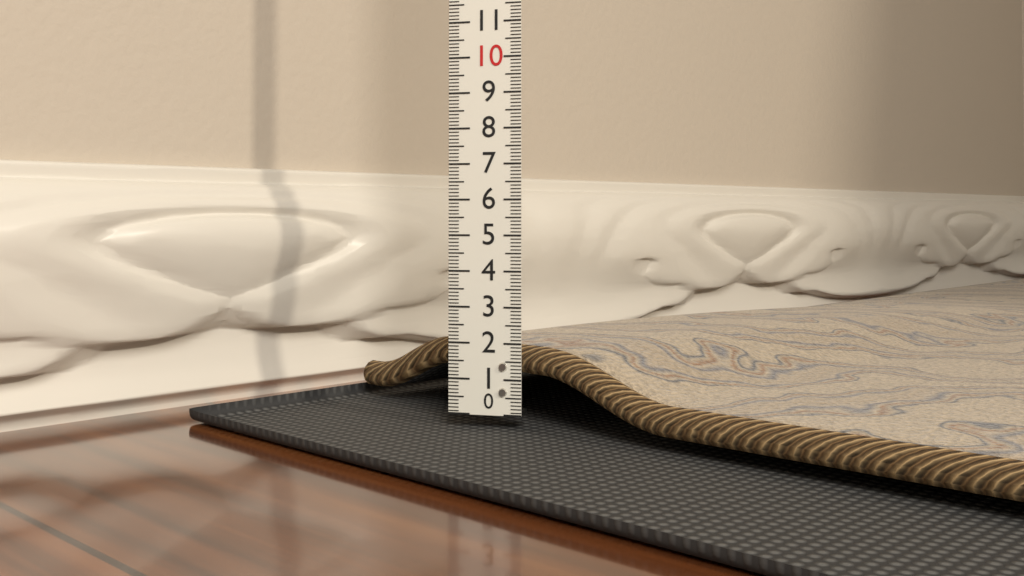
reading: 1.9 (no unit)
